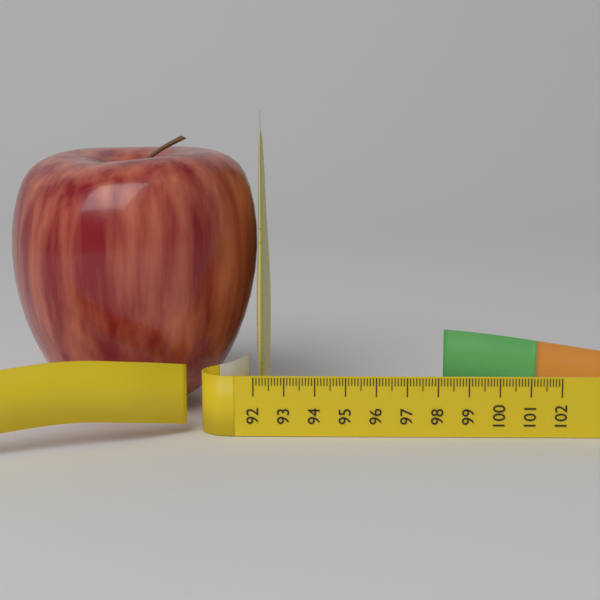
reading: 92.4 (no unit)
